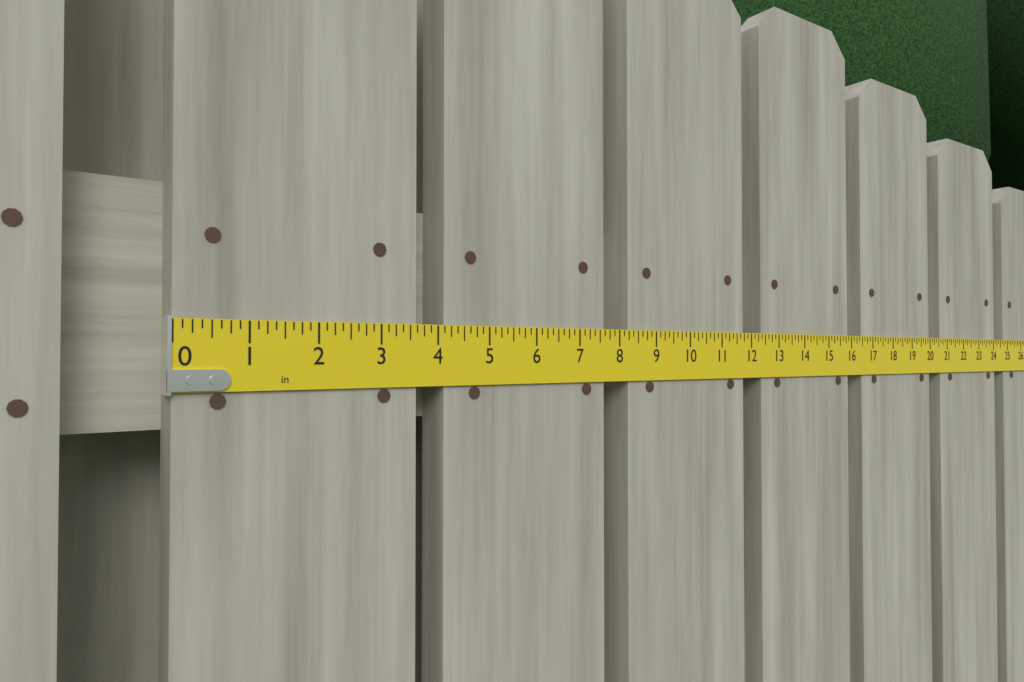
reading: 3.625 in
